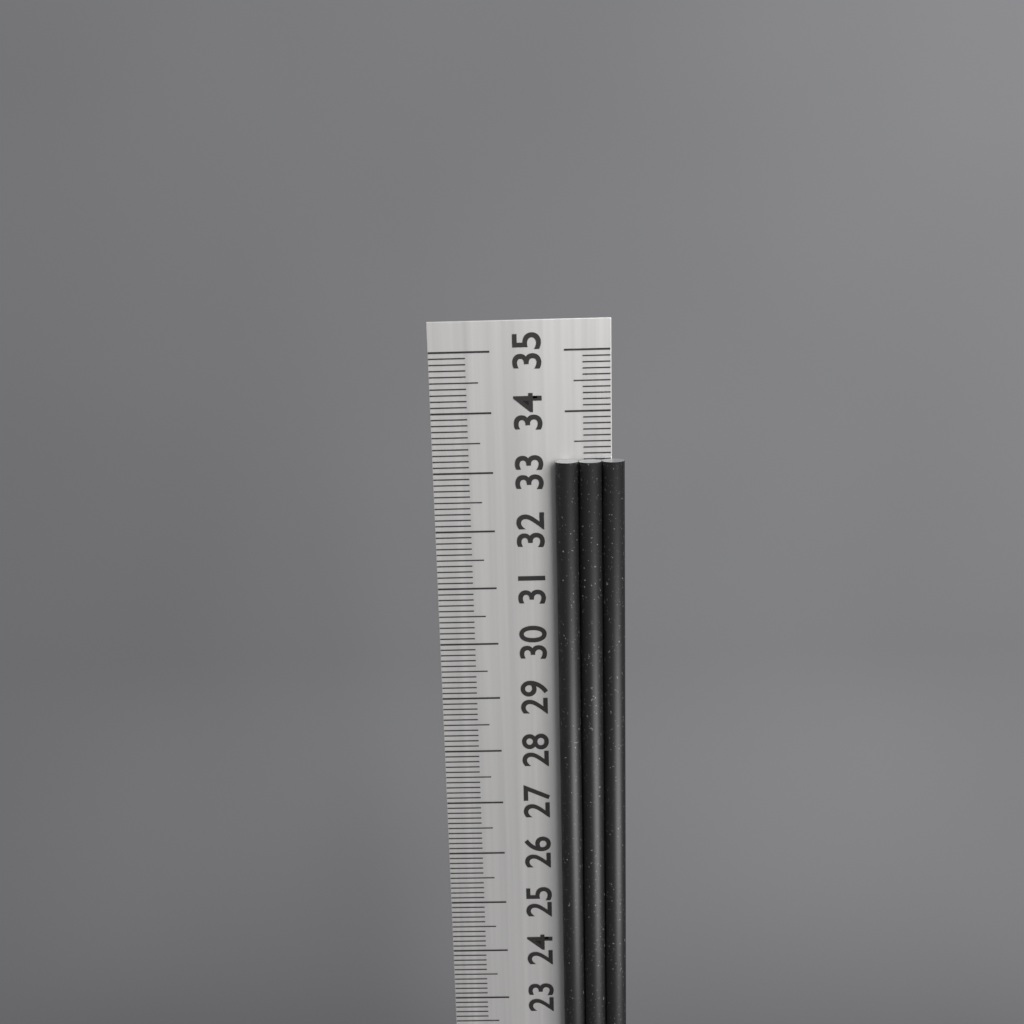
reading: 33.2 cm
